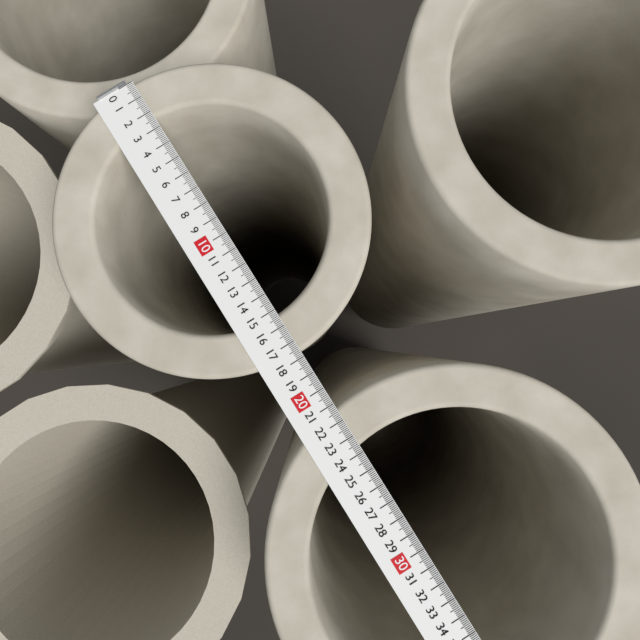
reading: 17.7 (no unit)
